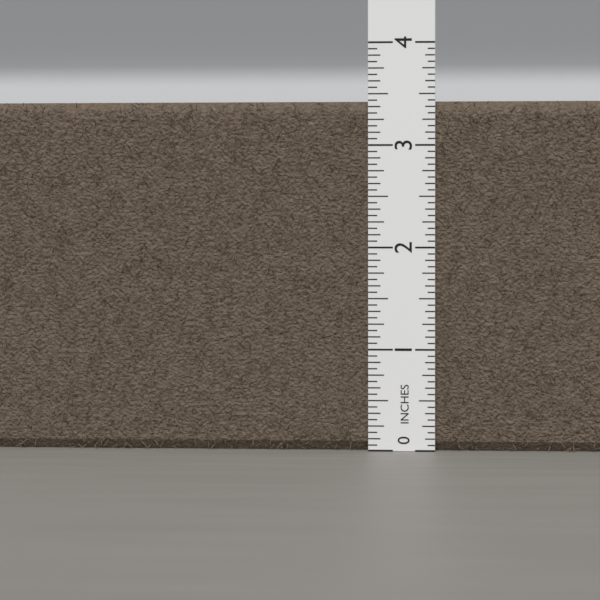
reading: 3.4375 in
